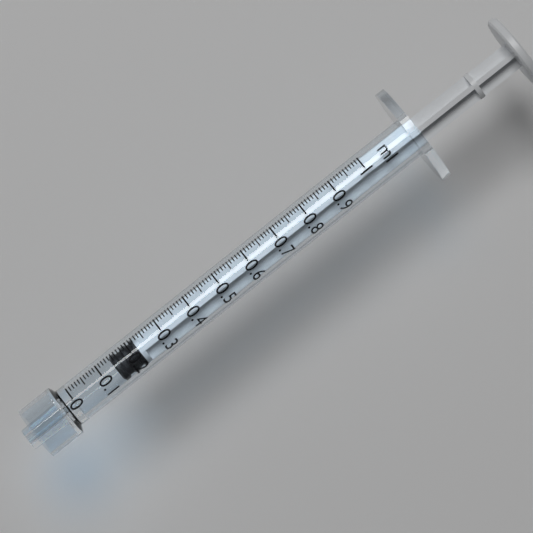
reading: 0.14 ml
